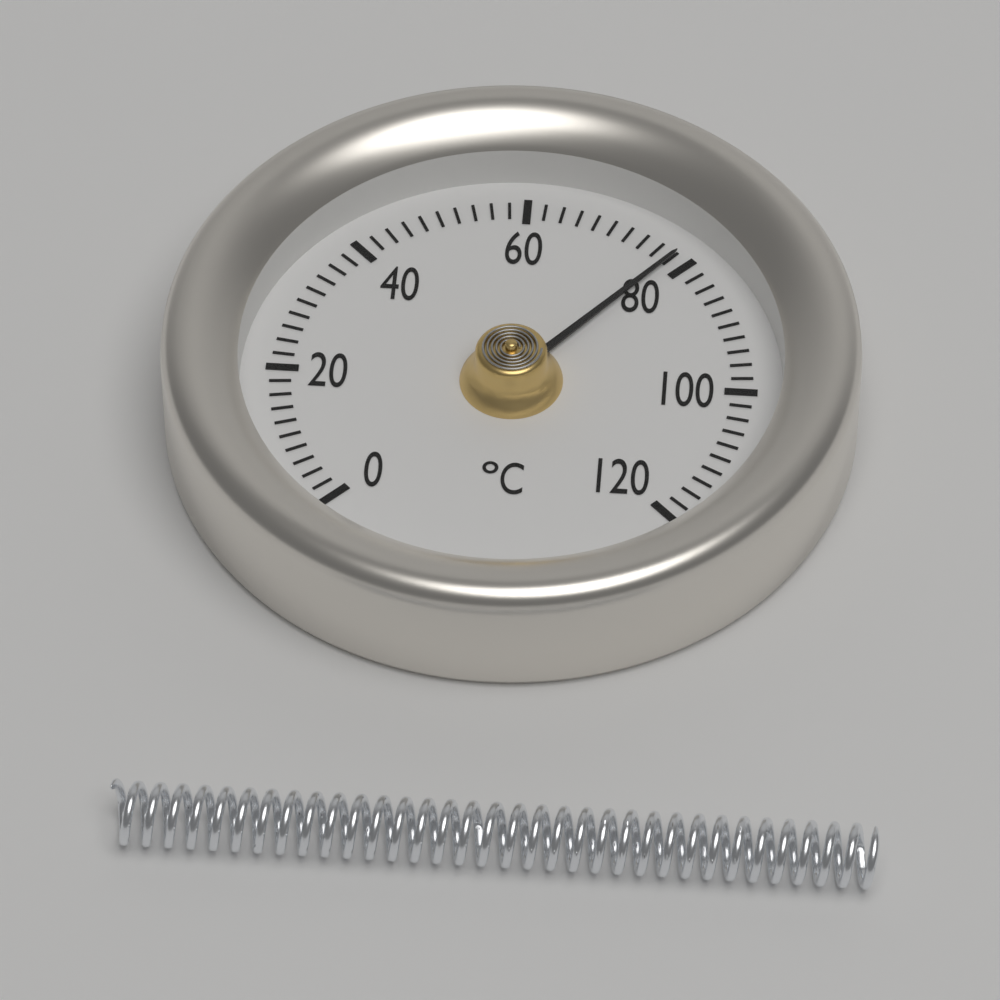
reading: 78 °C
